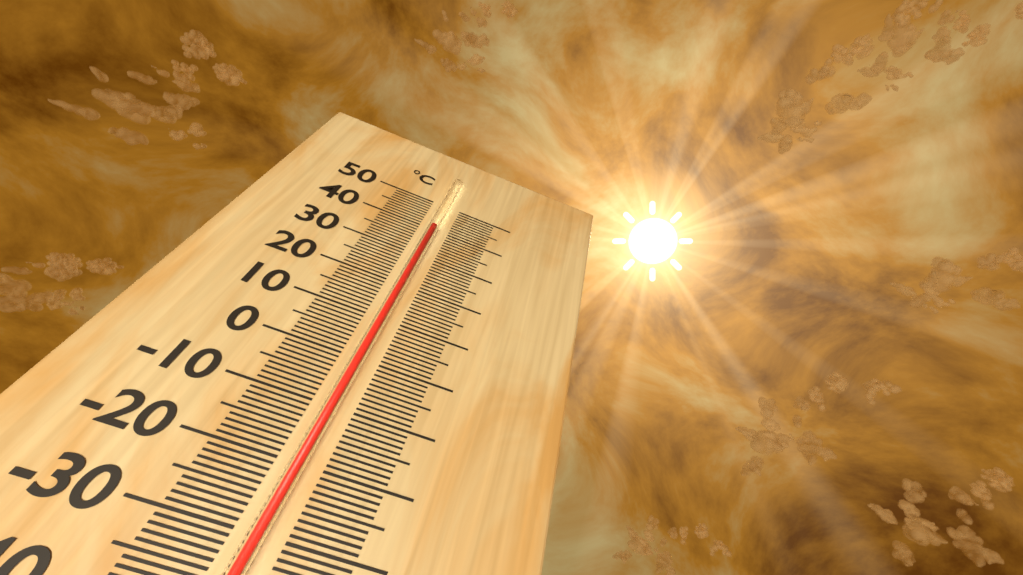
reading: 40 °C
